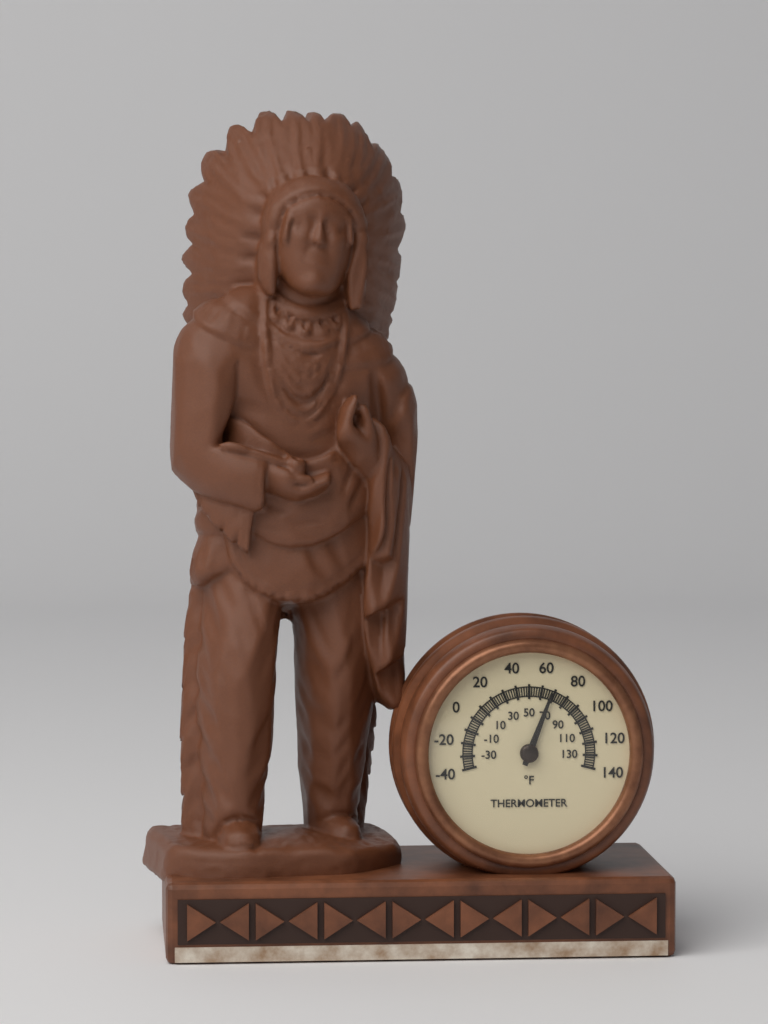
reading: 68 °F
